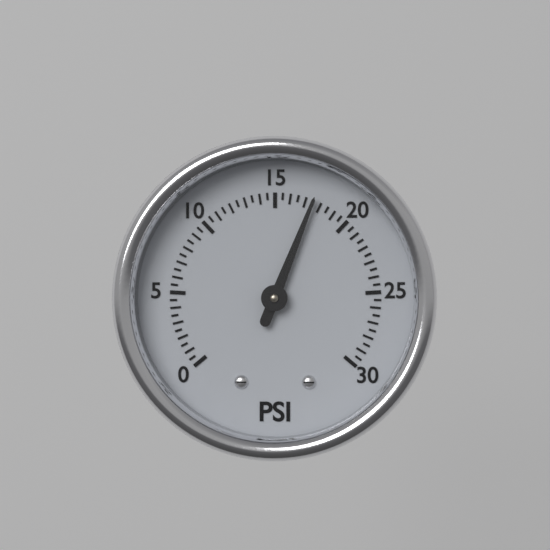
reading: 17.5 psi
